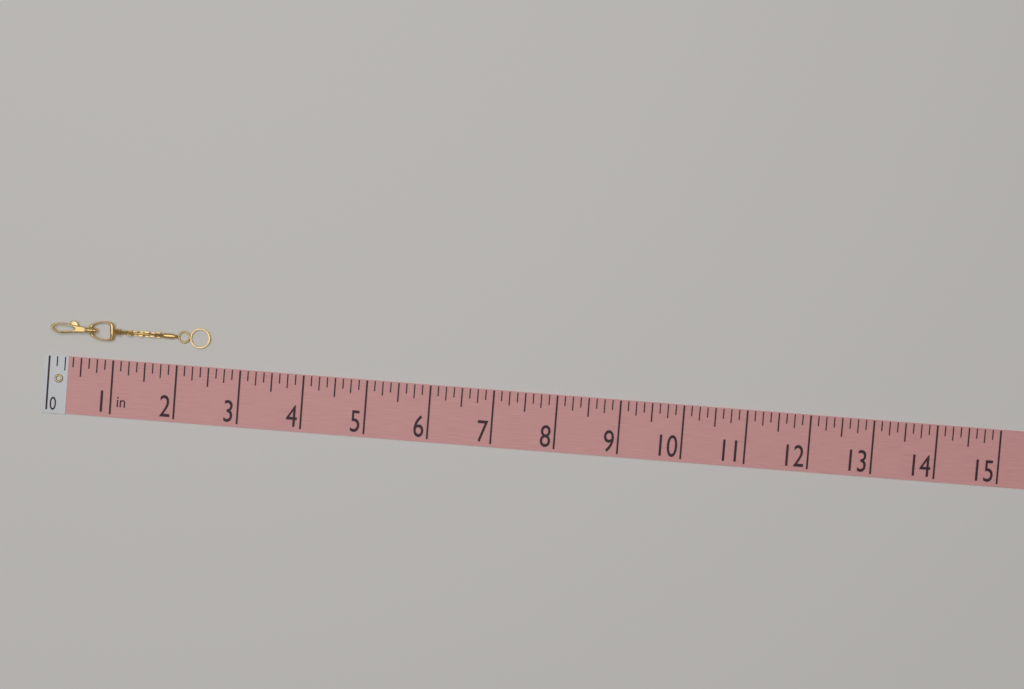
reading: 2.500 in
